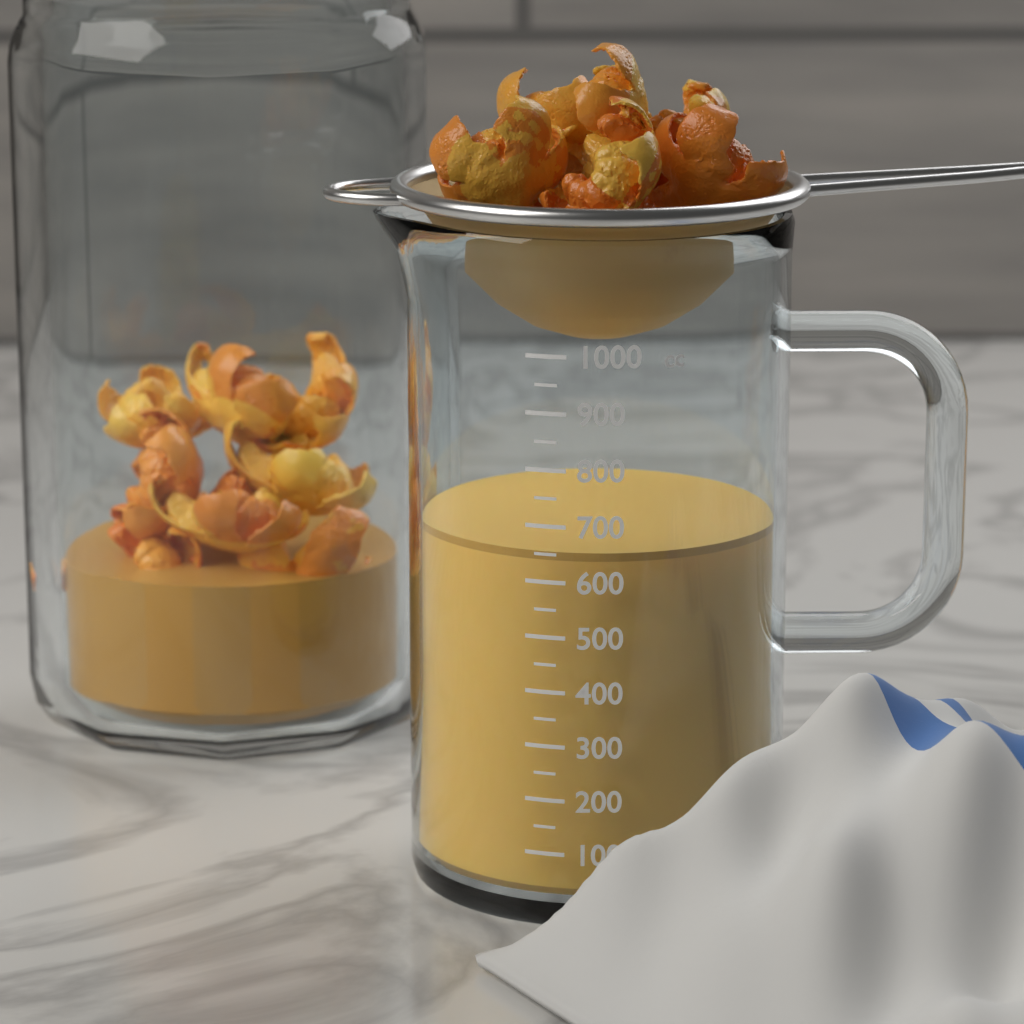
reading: 650 cc
